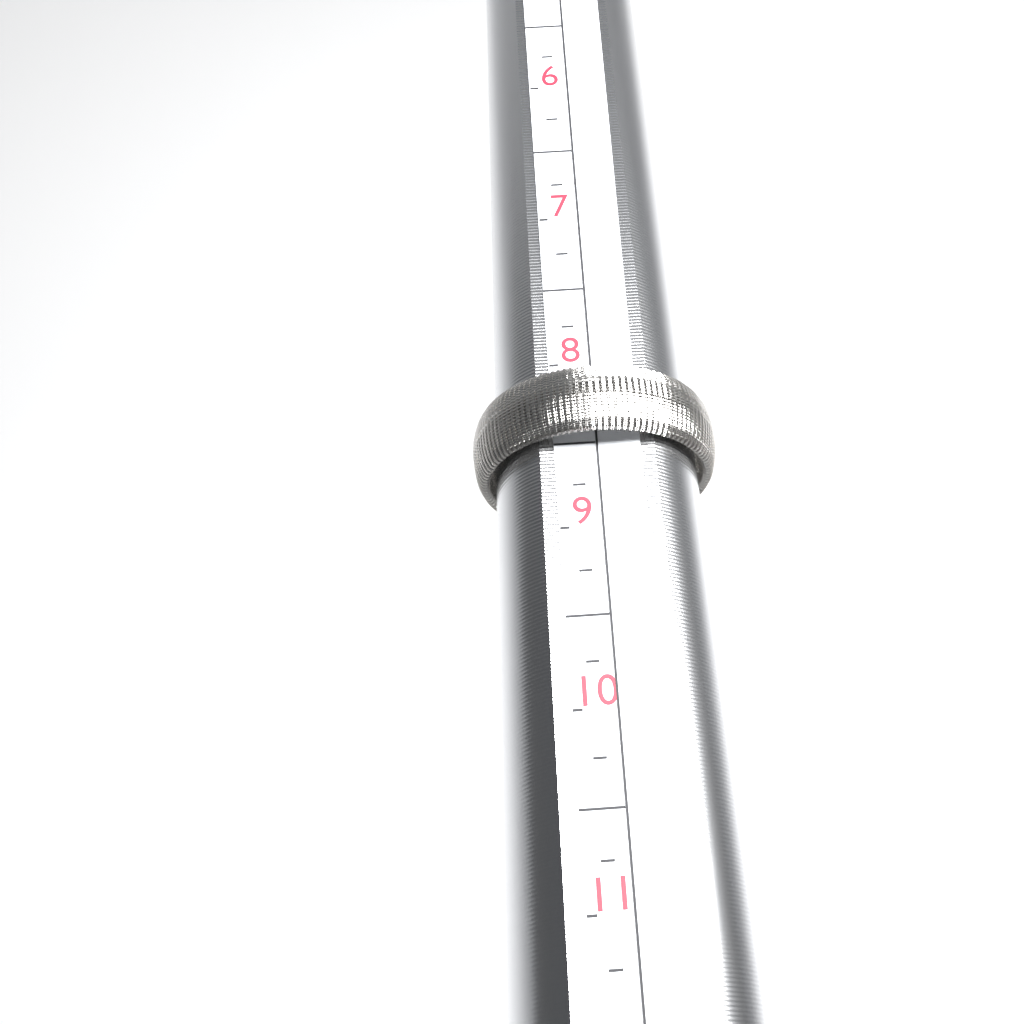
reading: 8.50 (no unit)
